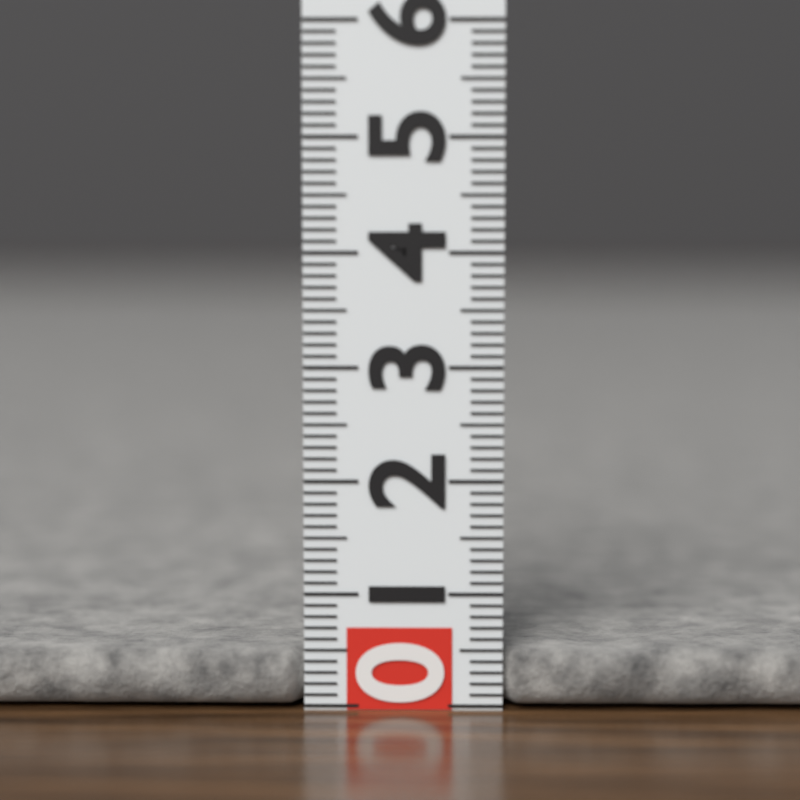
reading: 0.5 (no unit)
